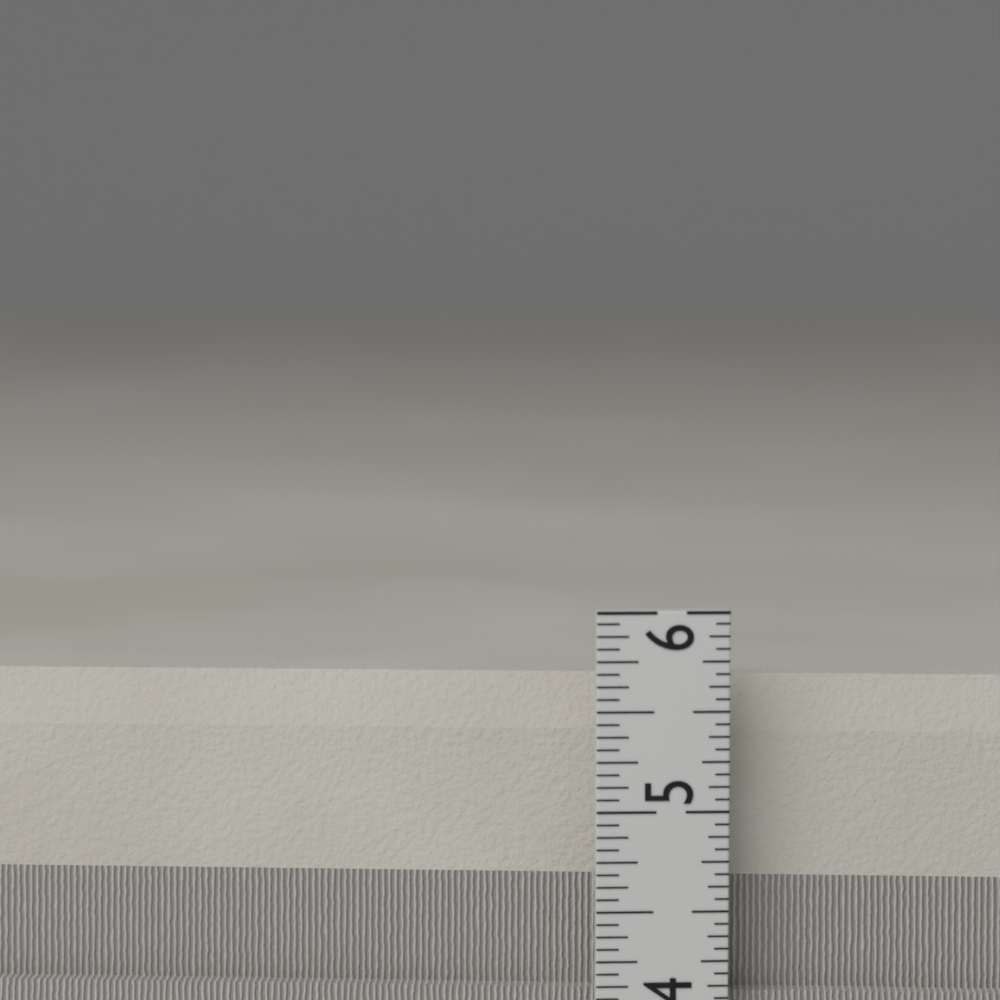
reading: 5.6250 in
